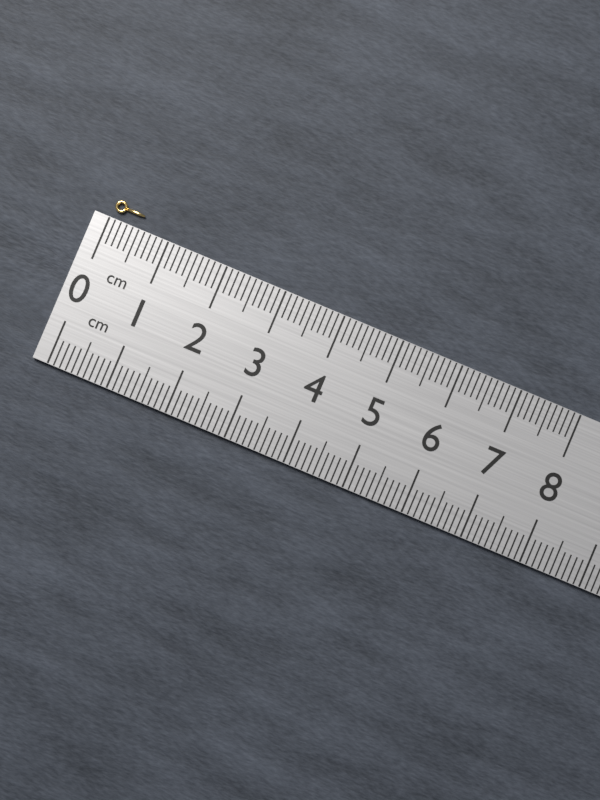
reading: 0.5 cm
